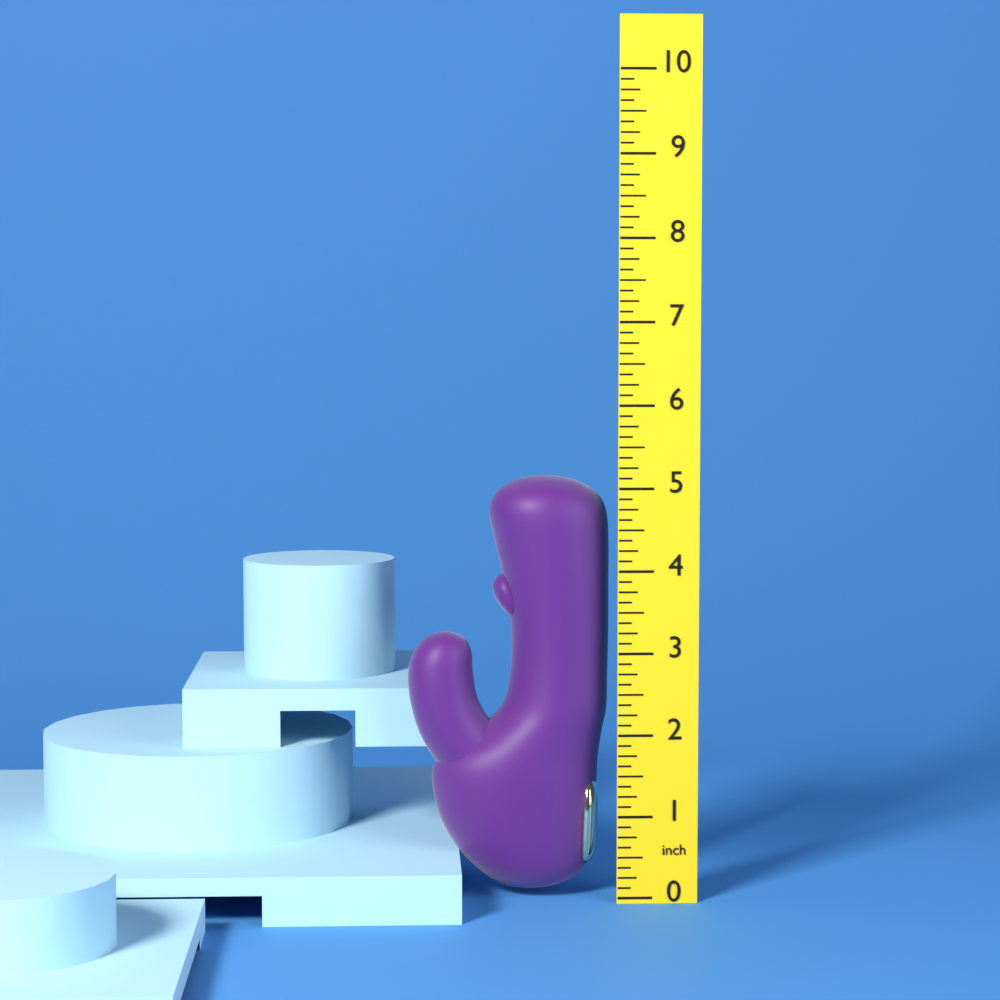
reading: 5.125 inch
